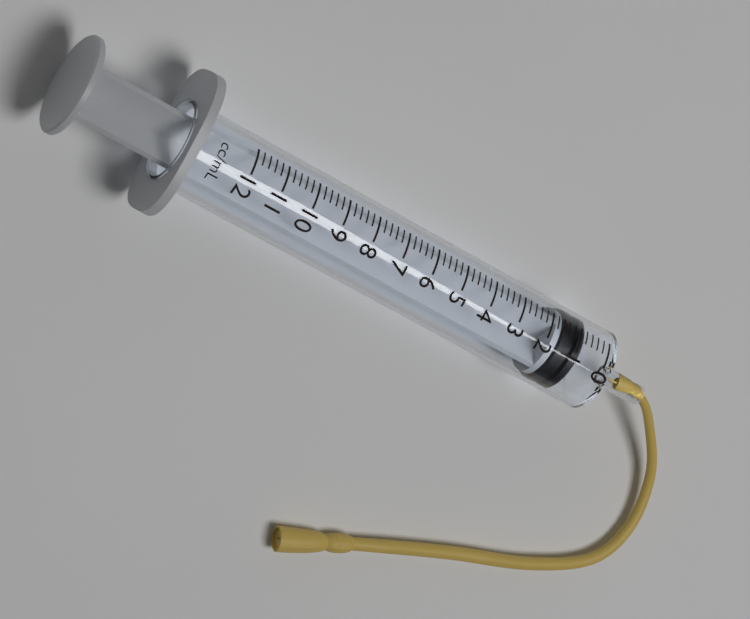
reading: 0.8 ml
